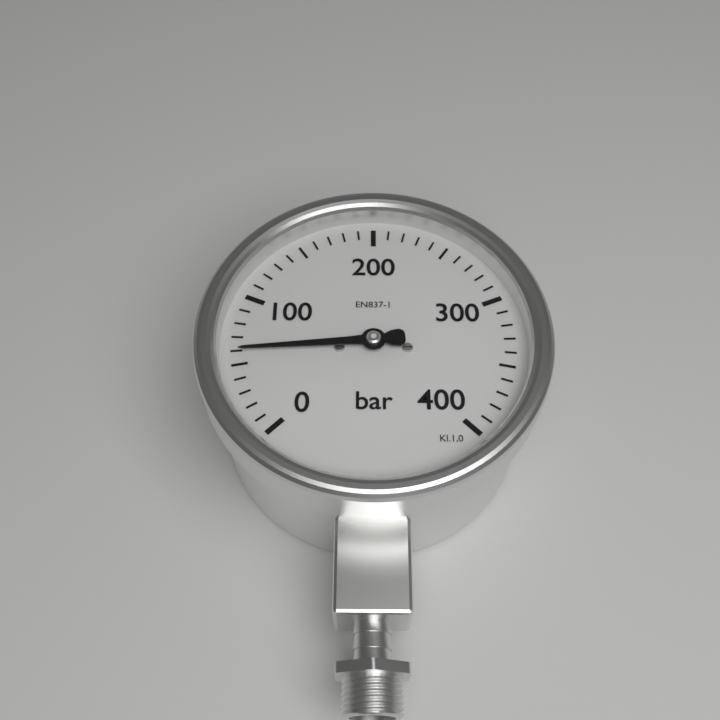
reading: 60 bar
